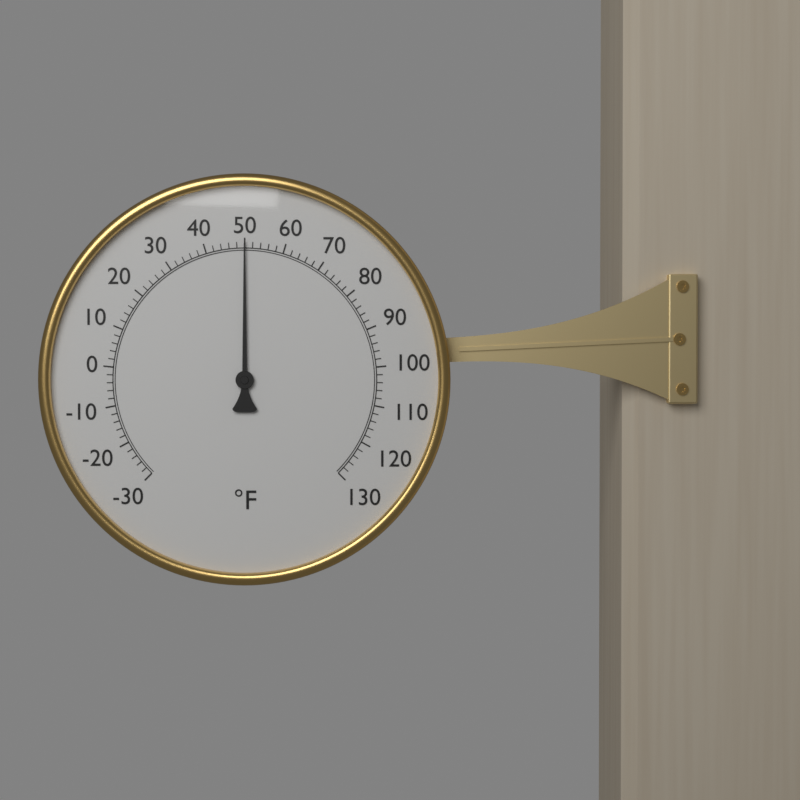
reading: 50 °F
